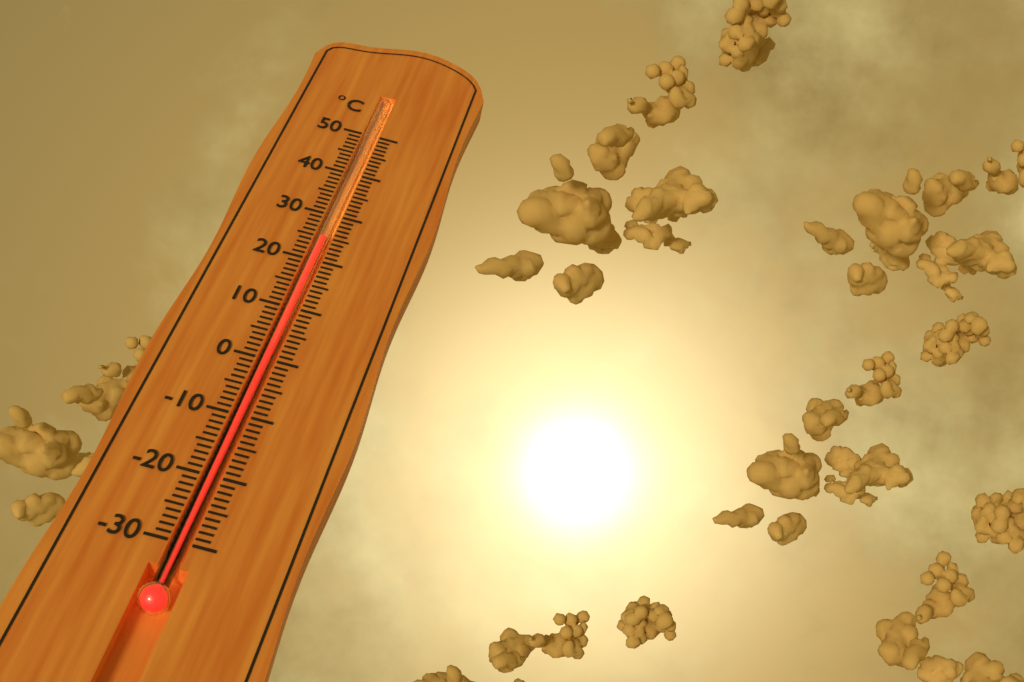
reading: 25 °C
